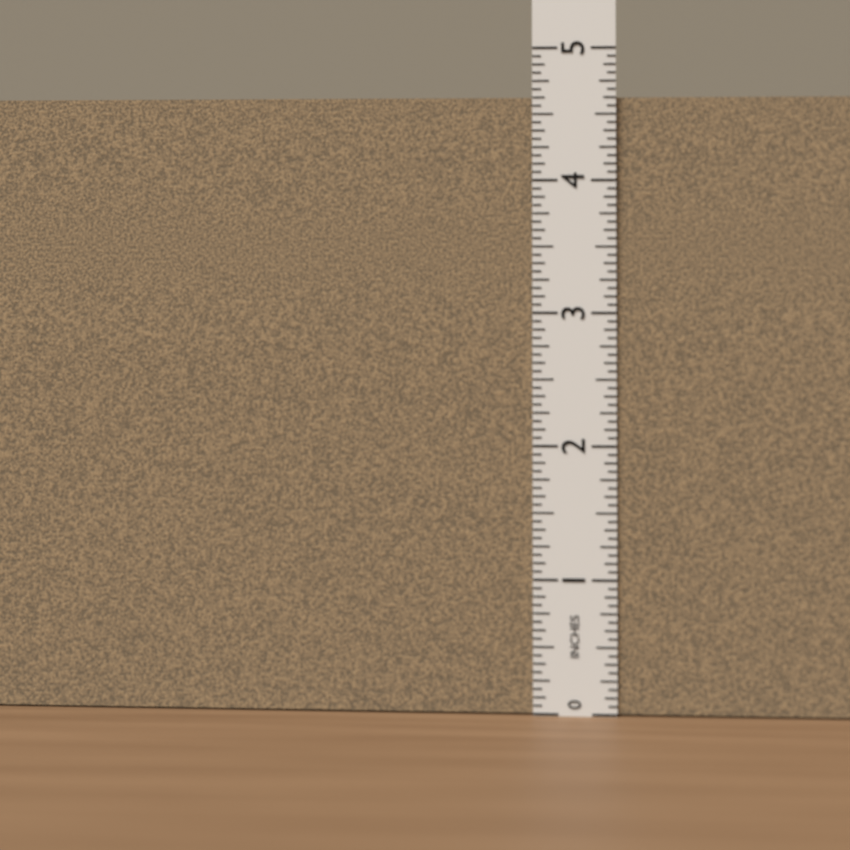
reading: 4.6250 in
